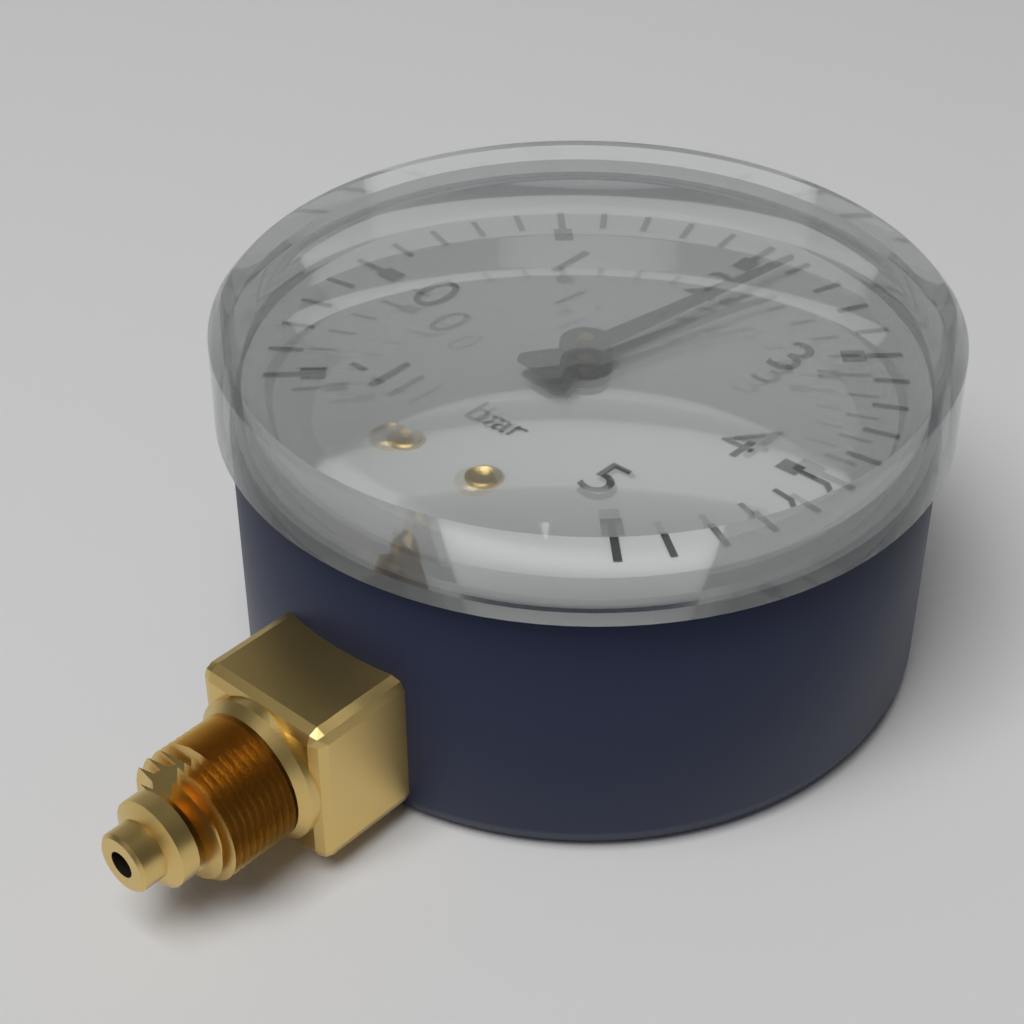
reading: 2.2 bar
